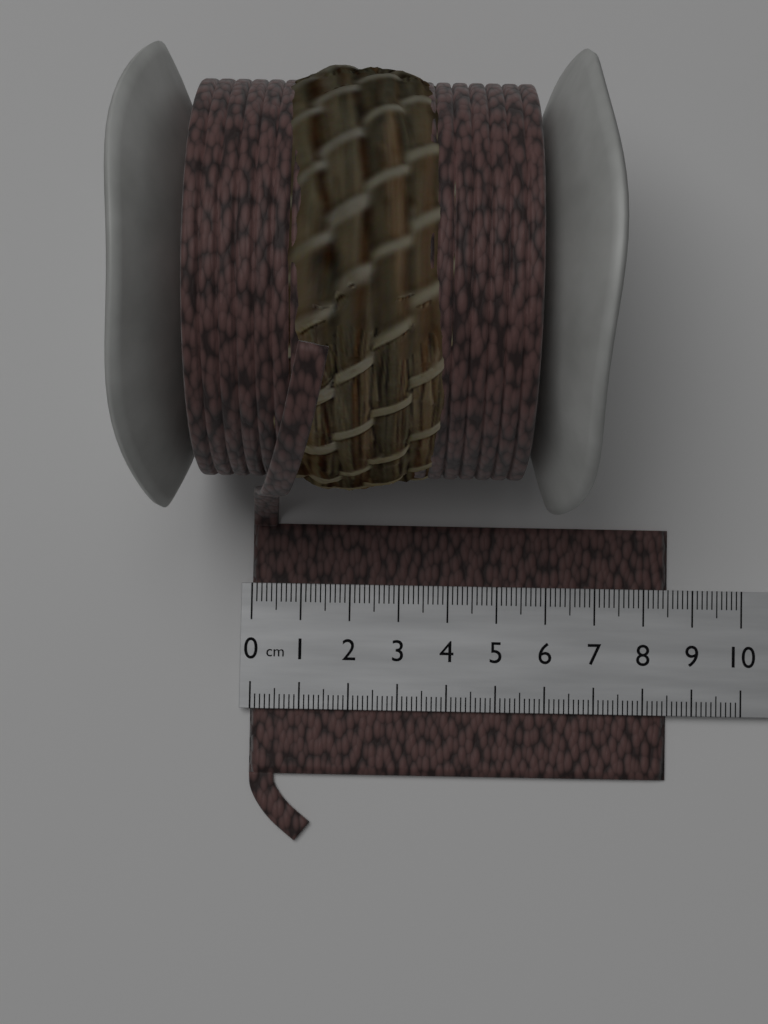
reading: 8.5 cm
